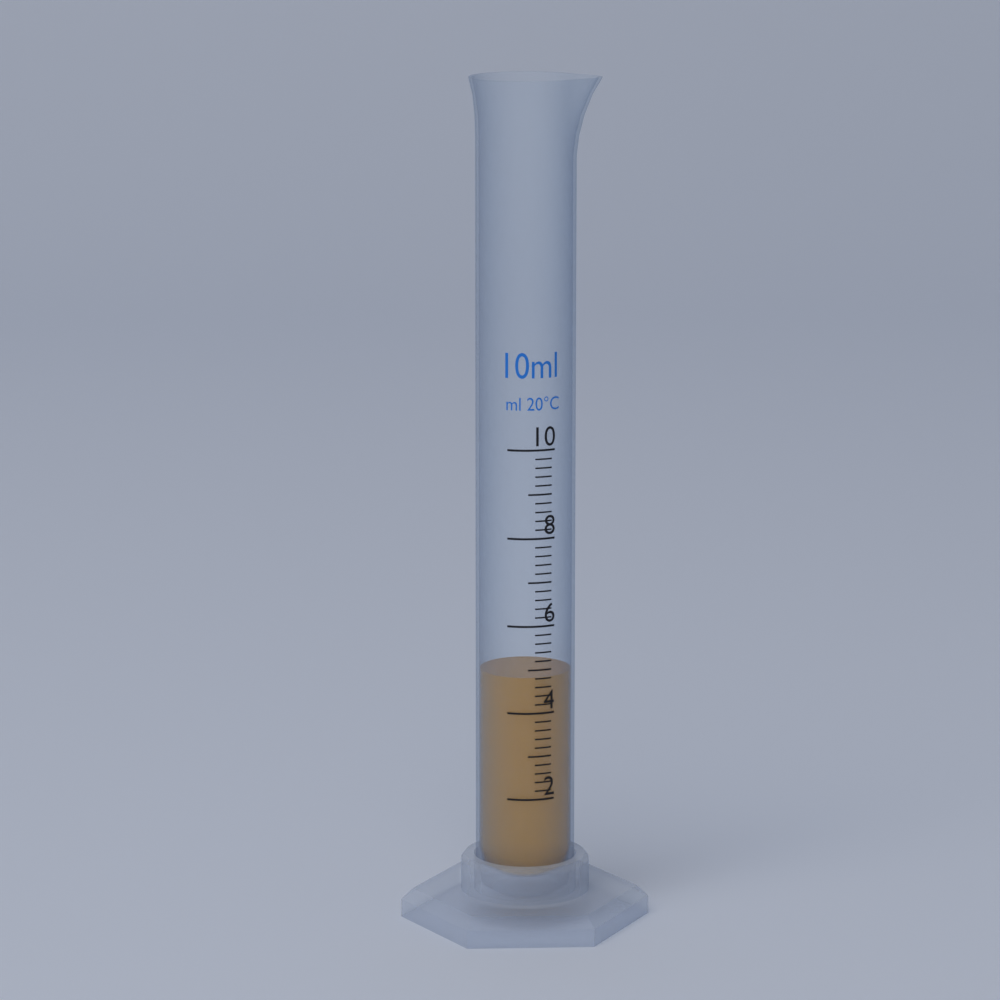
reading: 4.8 ml
